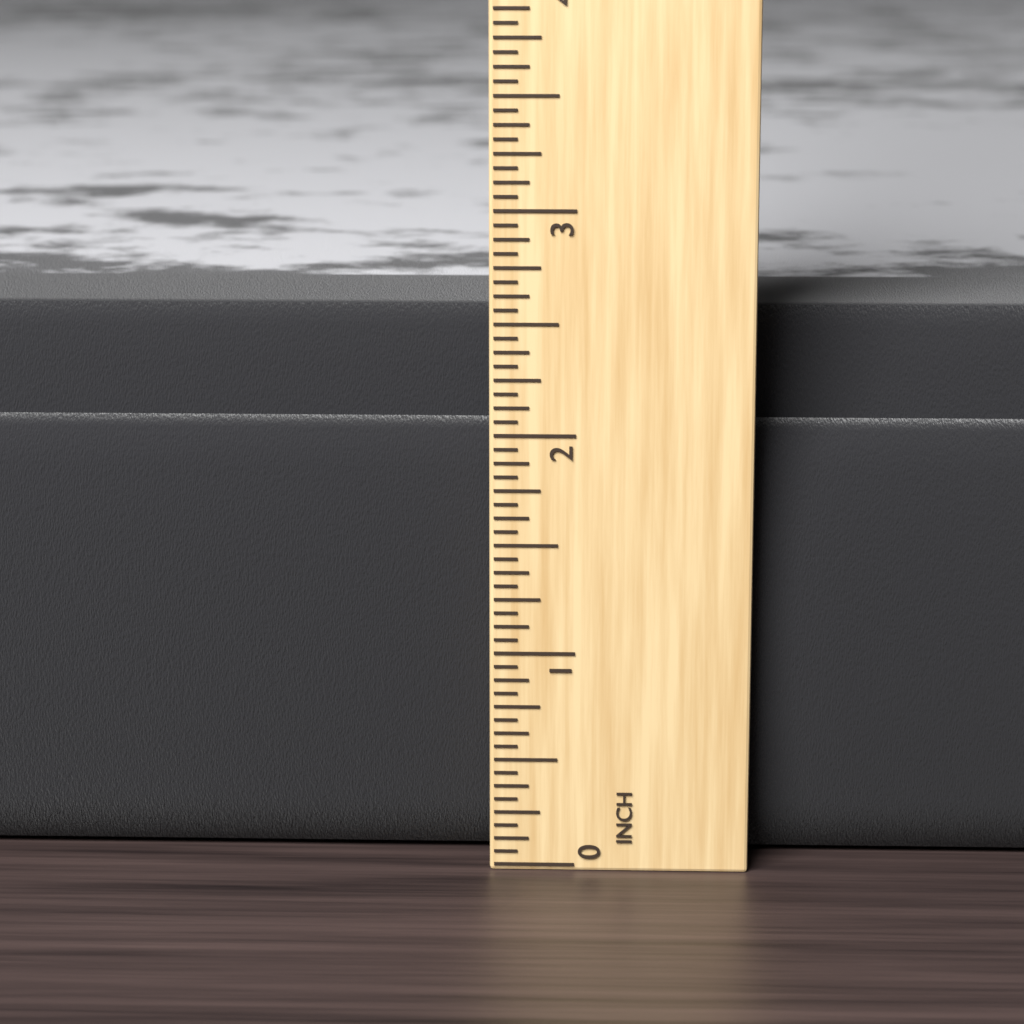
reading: 2.5000 in
